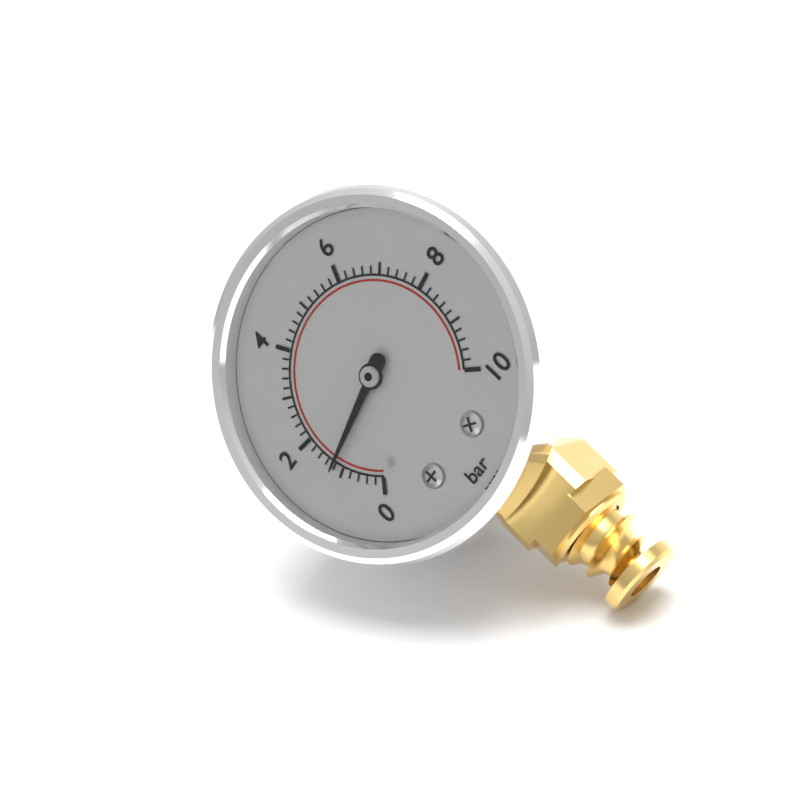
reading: 1.2 bar
